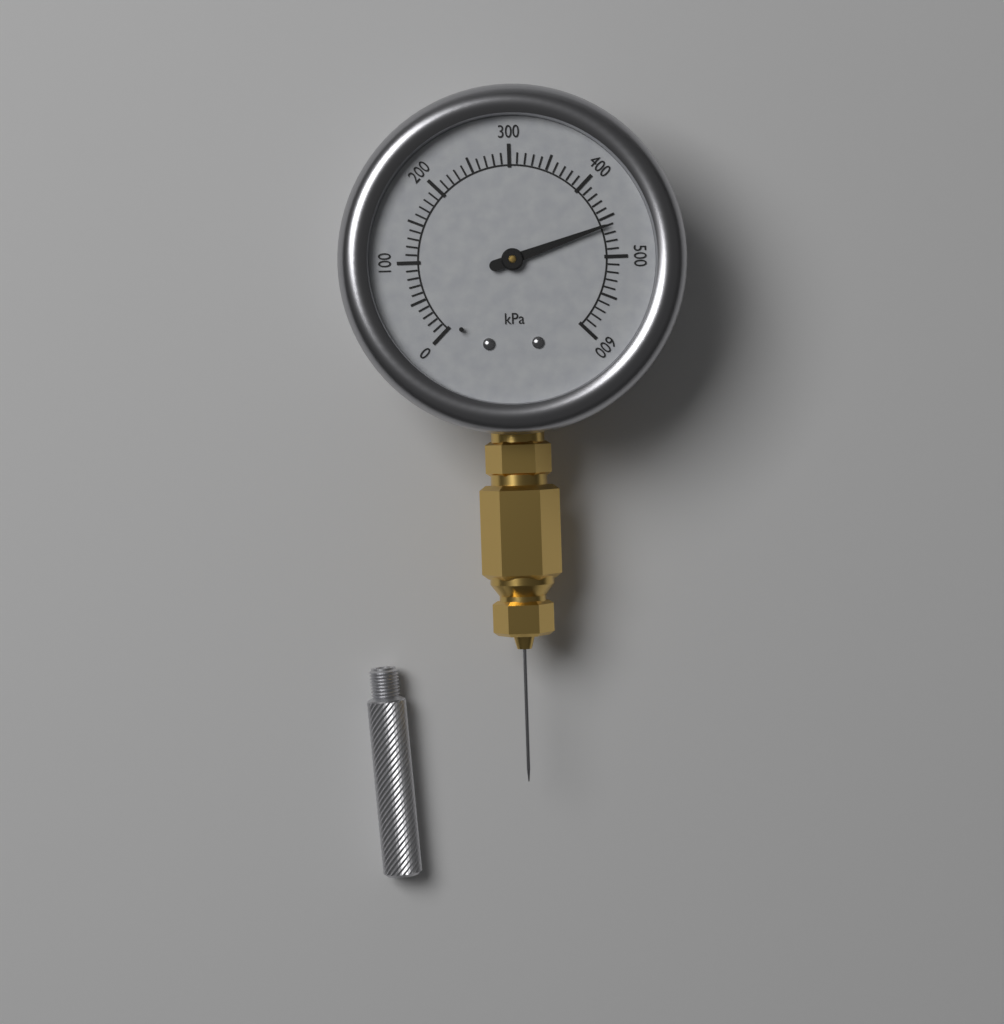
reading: 460 kPa
